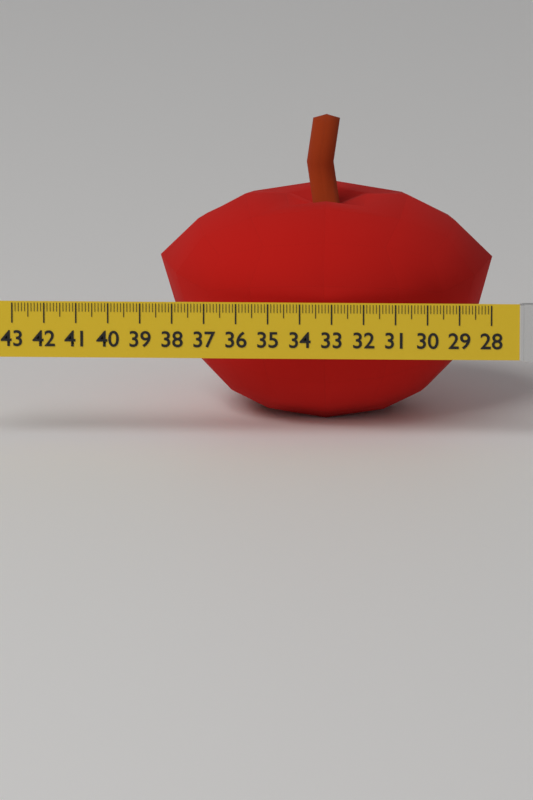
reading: 38.5 (no unit)
